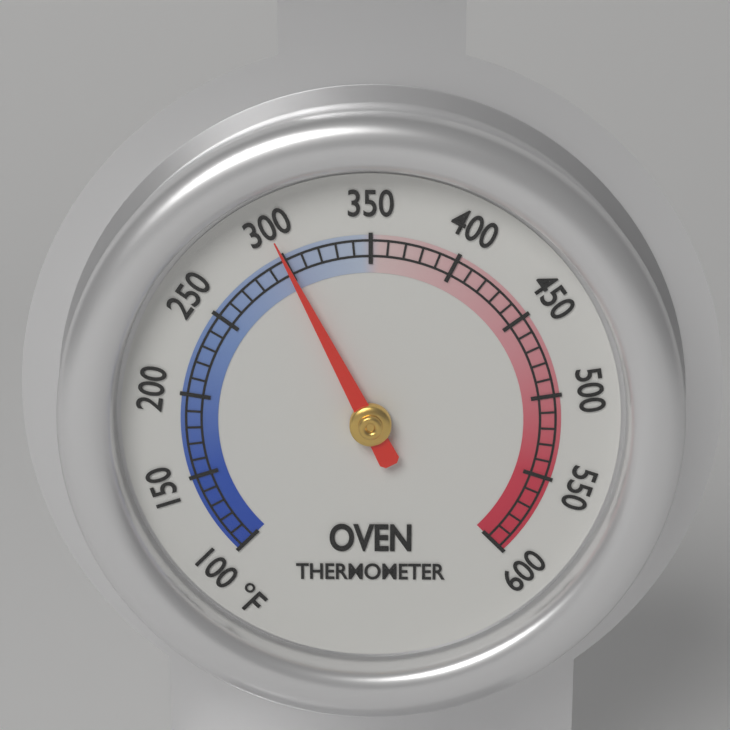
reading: 300 °F
